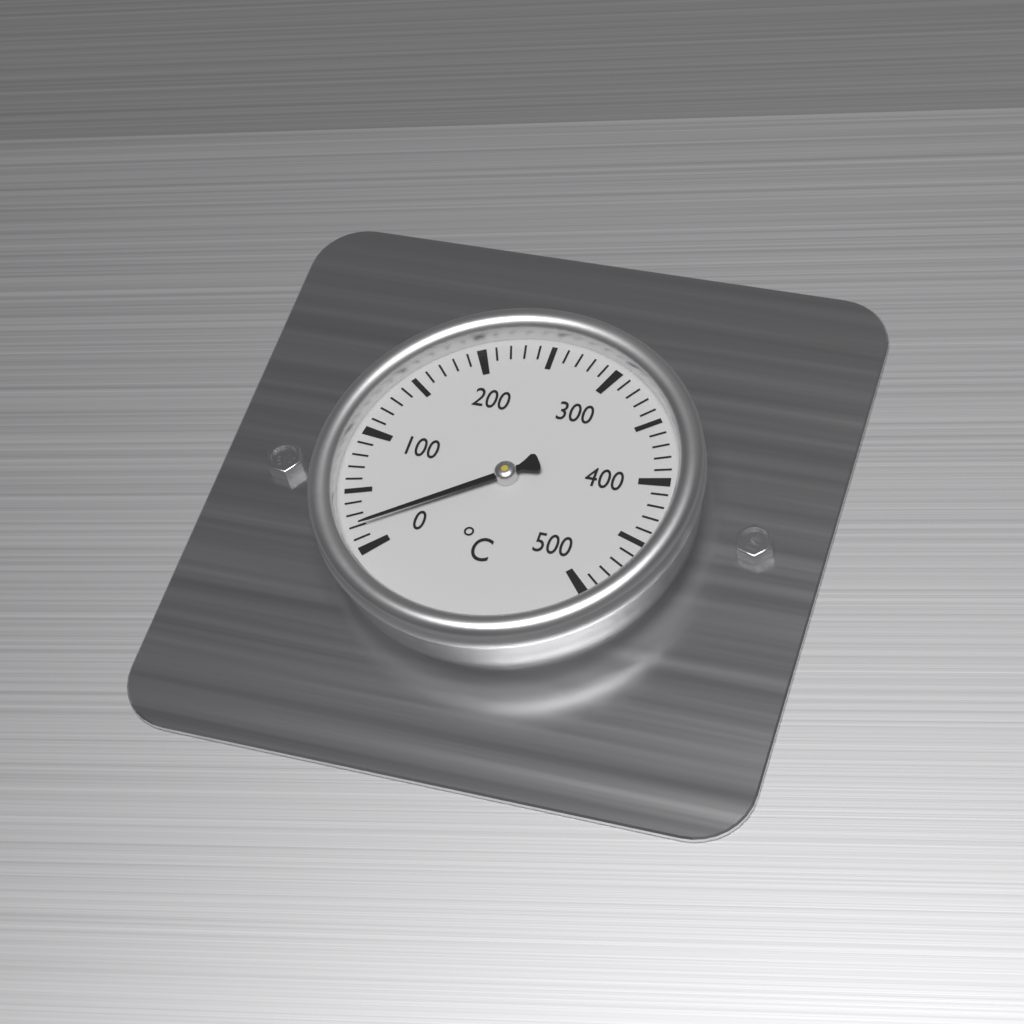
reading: 20 °C
